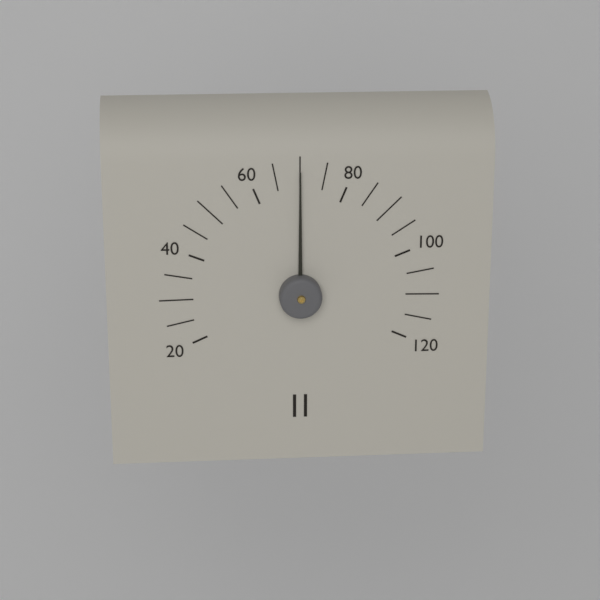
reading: 70 (no unit)
